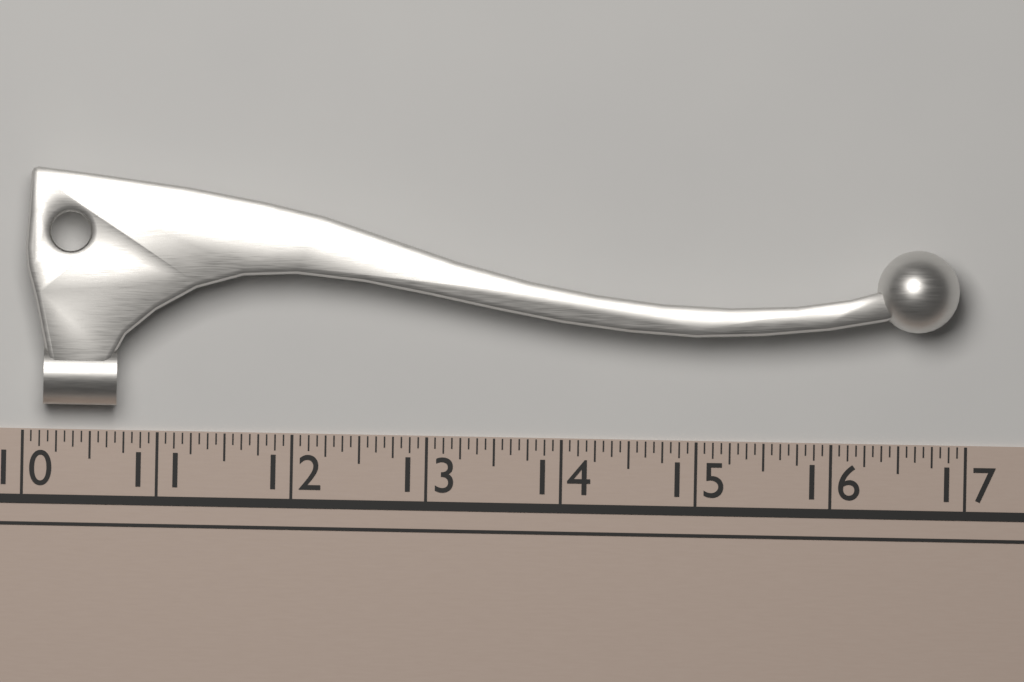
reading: 16.9375 (no unit)
